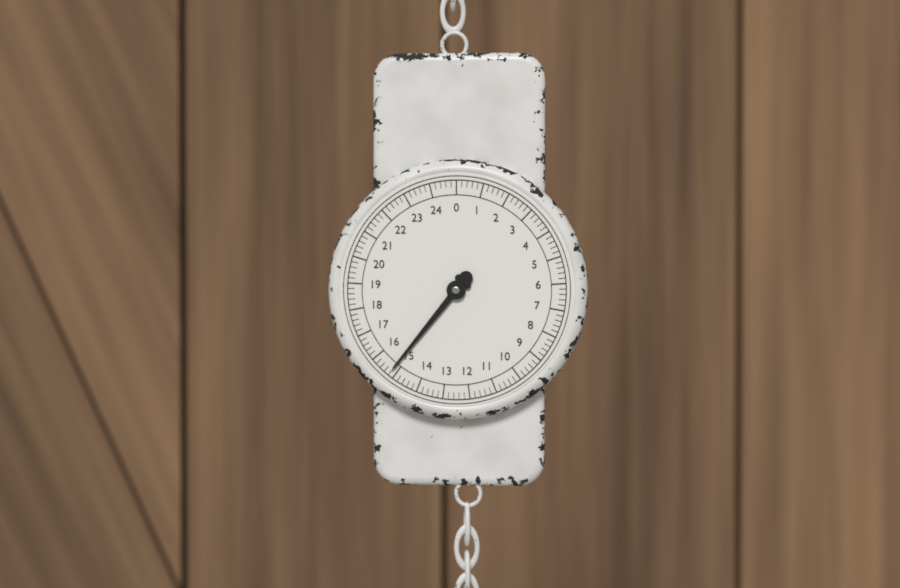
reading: 15.2 (no unit)
